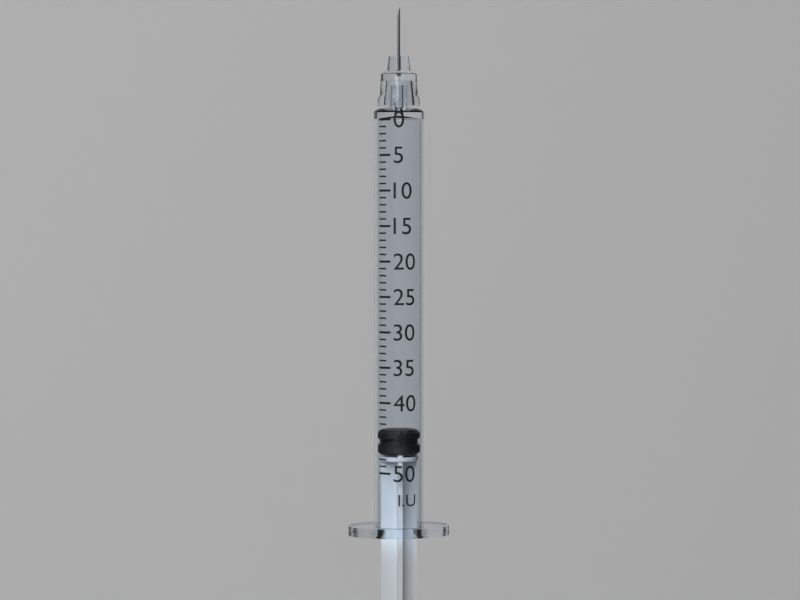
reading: 44 I.U.
